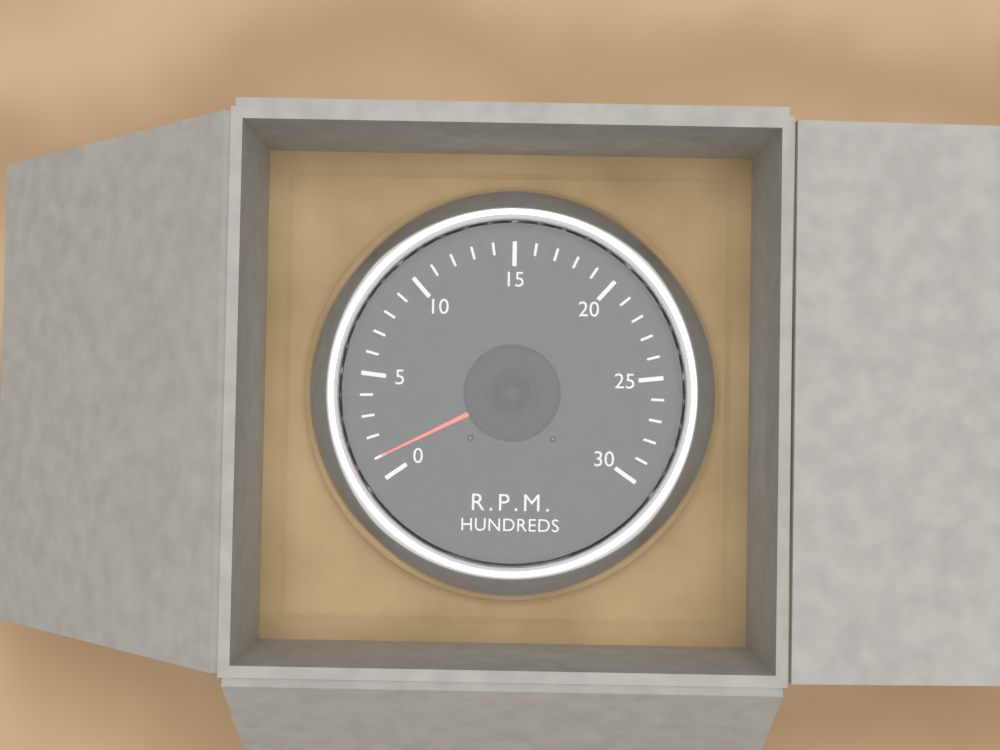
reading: 1 RPM x100
